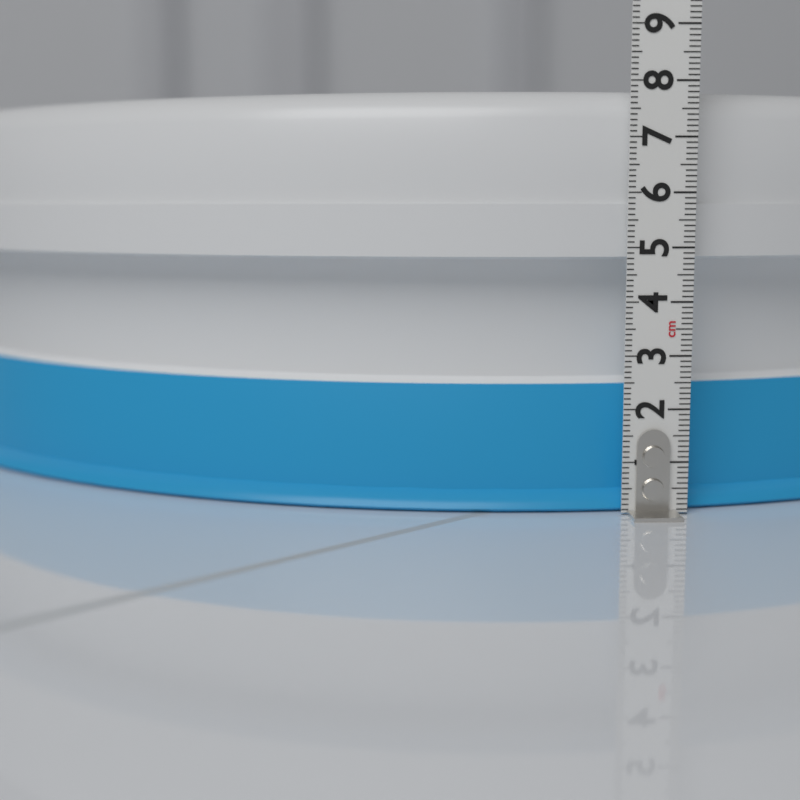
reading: 7.9 cm
